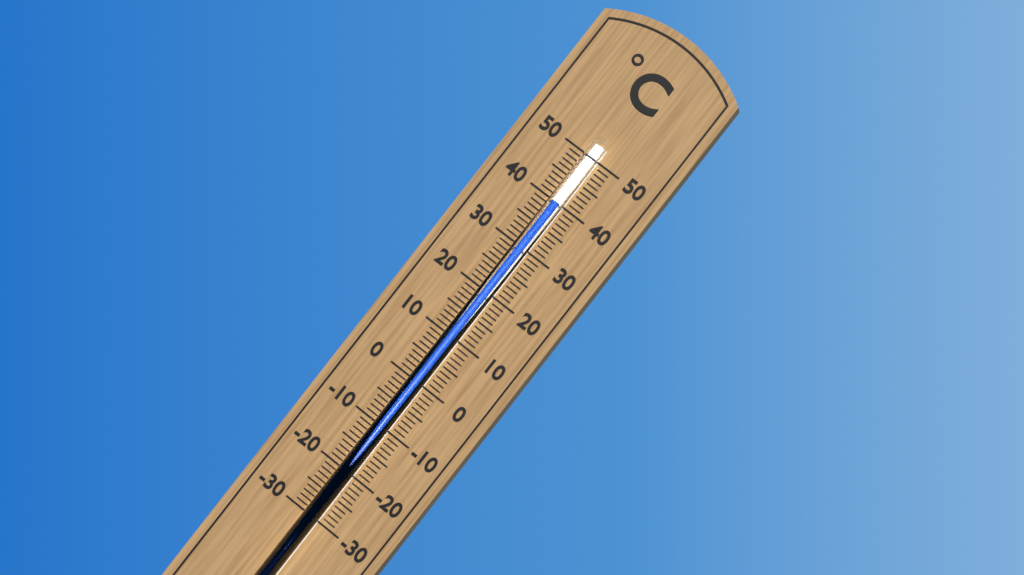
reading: 40 °C
